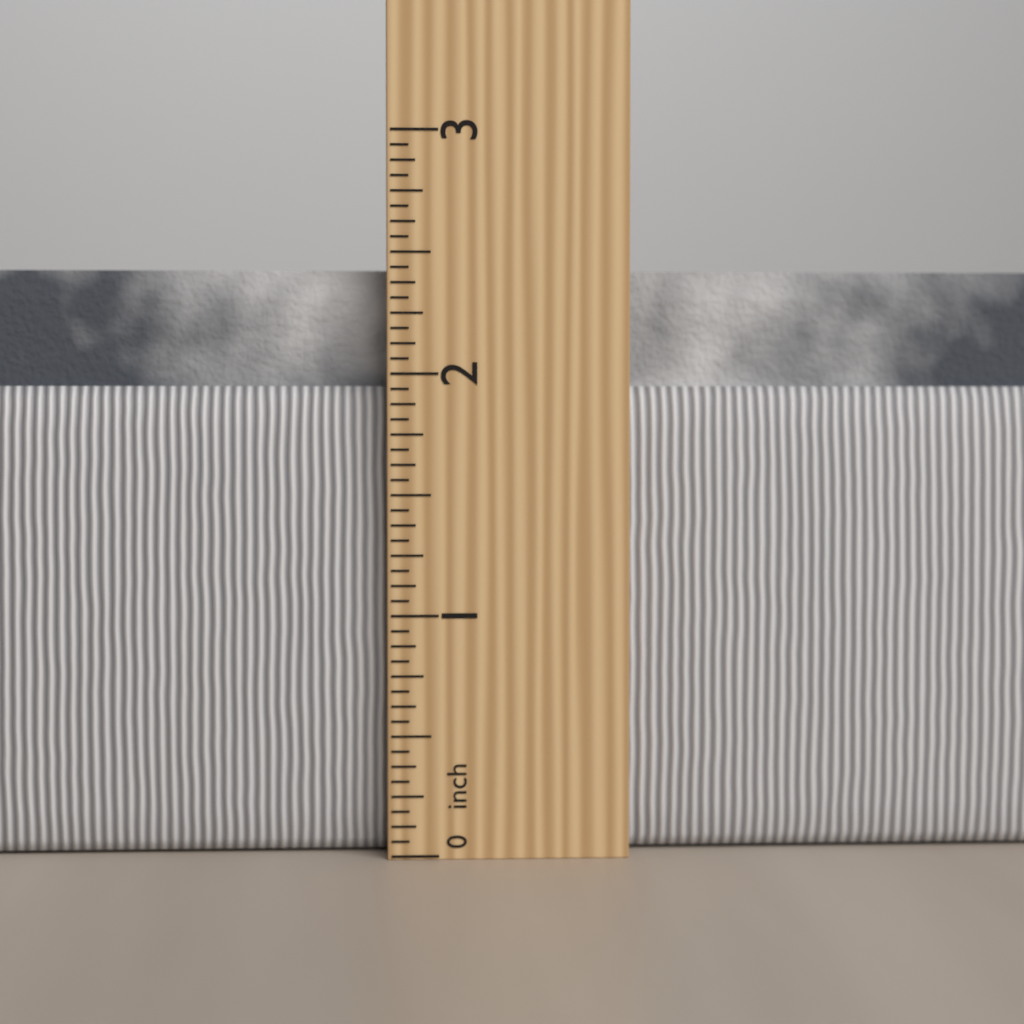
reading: 2.4375 in
